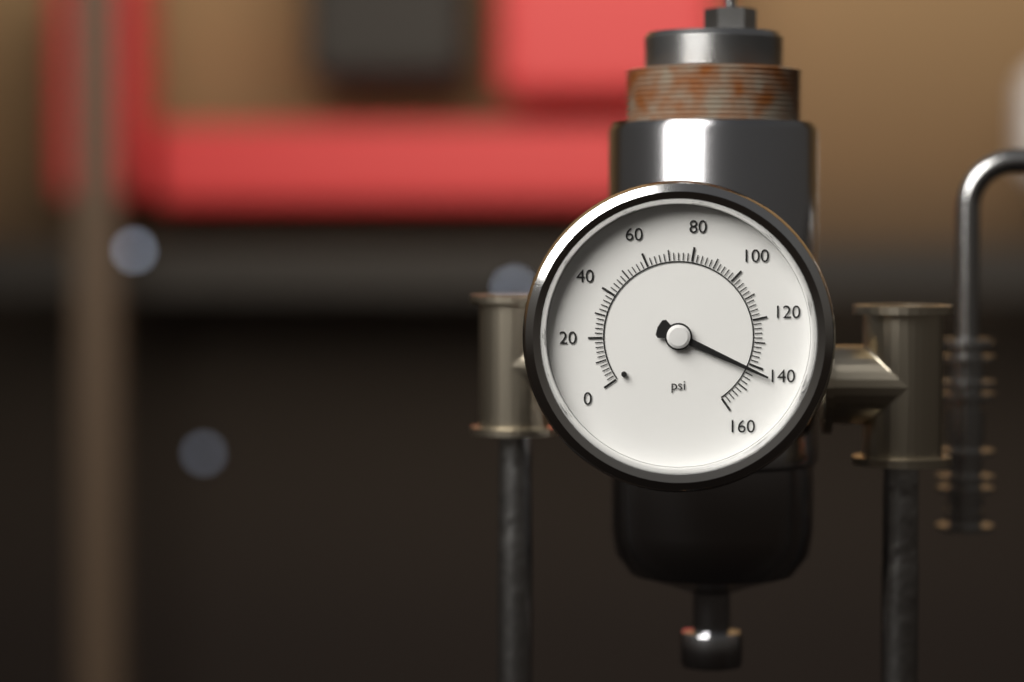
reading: 142 psi
